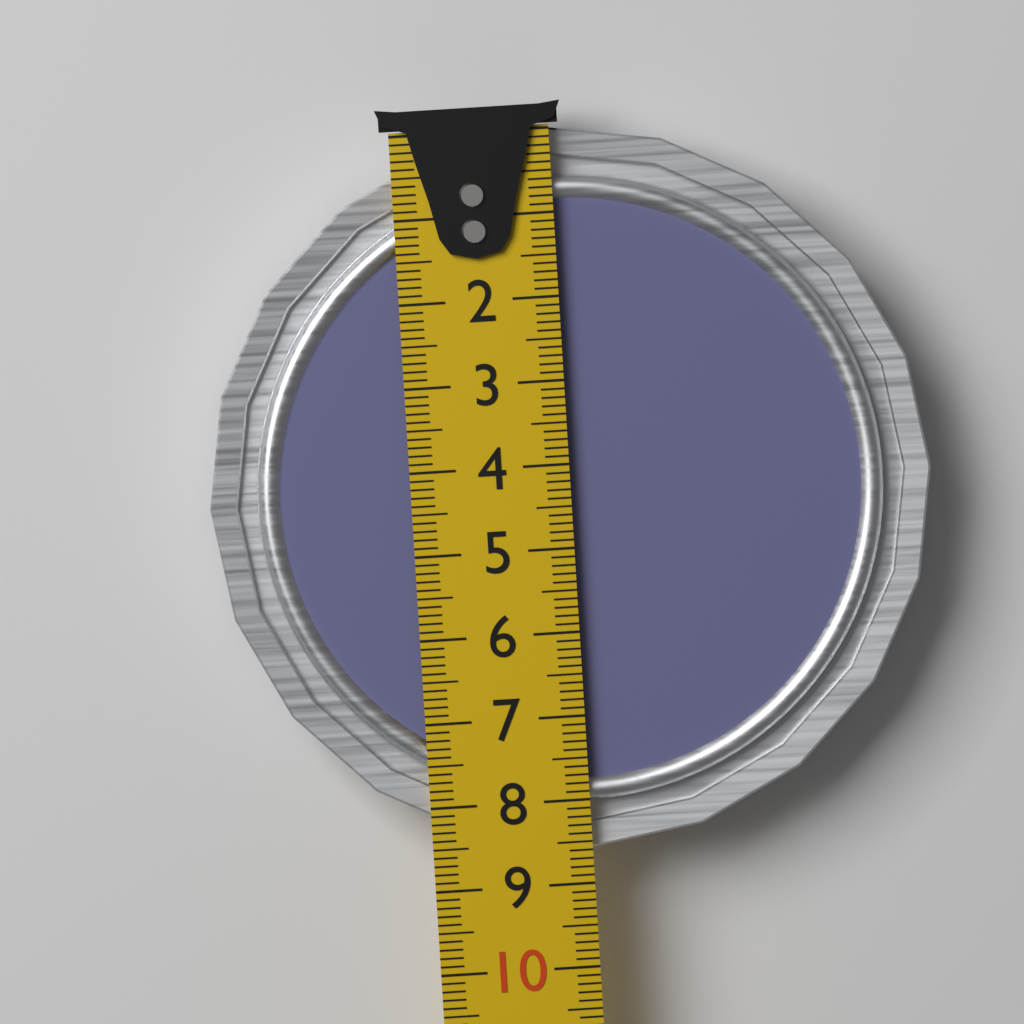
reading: 8.6 cm
